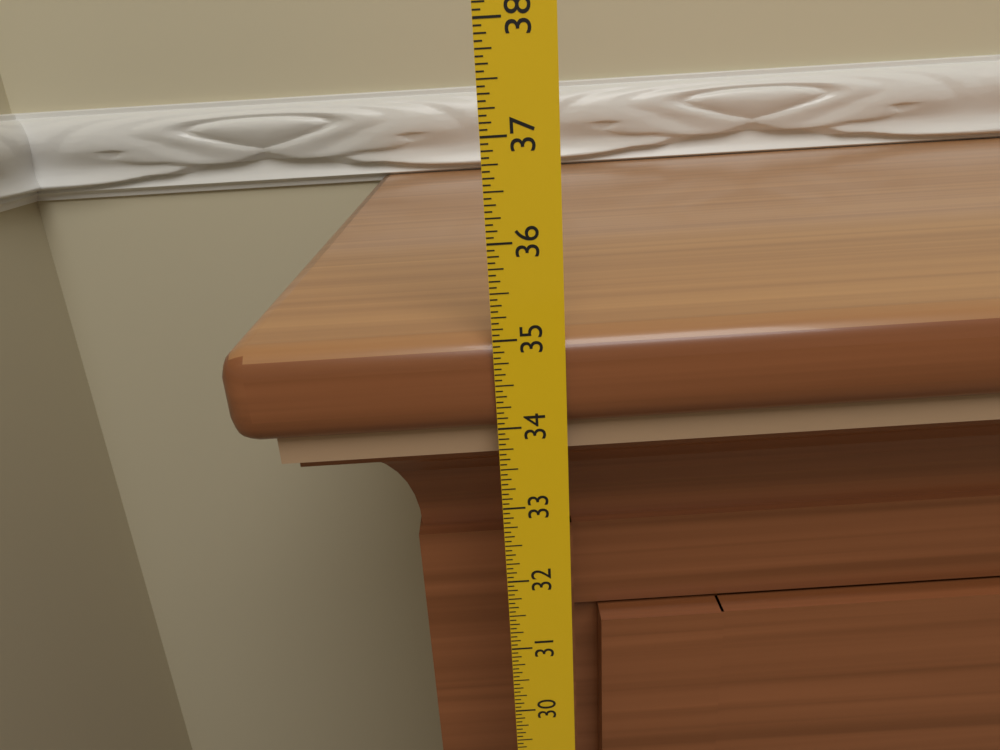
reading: 35.0000 in
